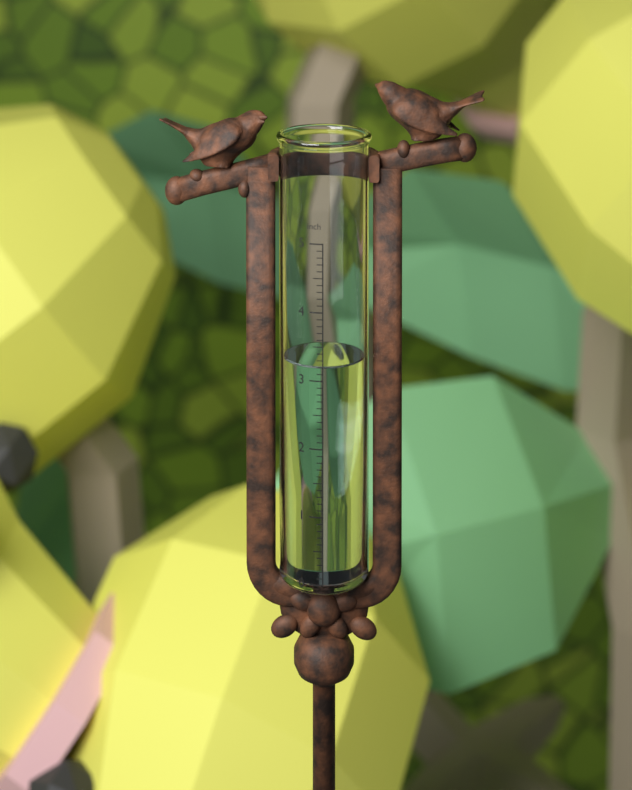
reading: 3.2 in
